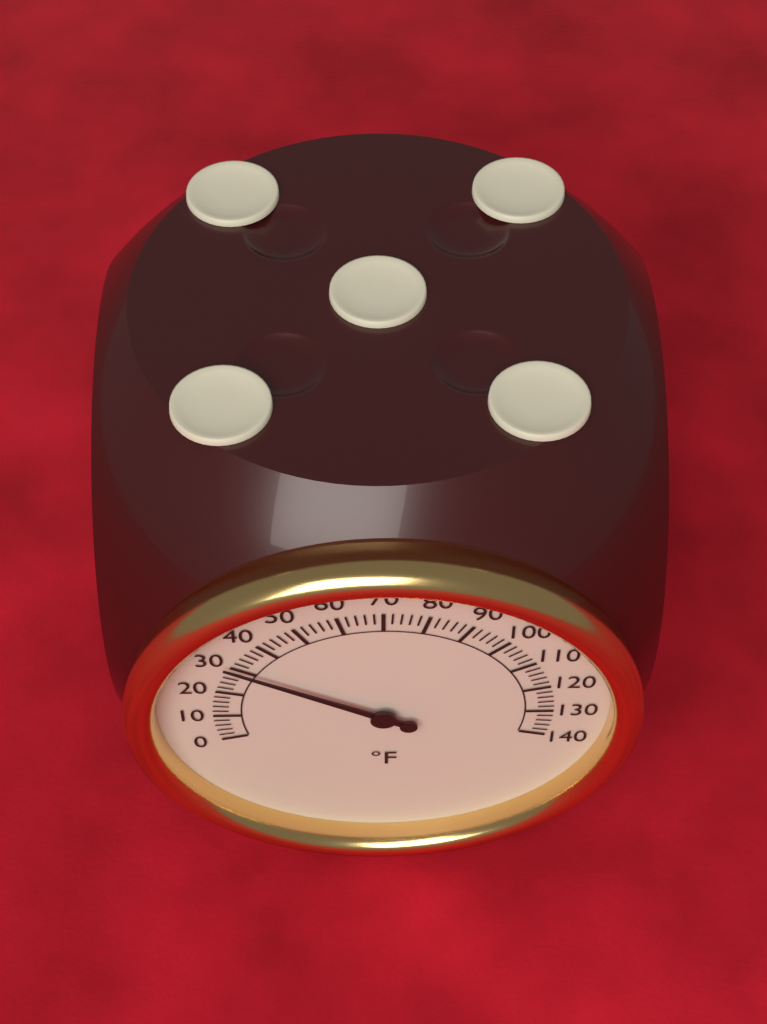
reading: 30 °F
